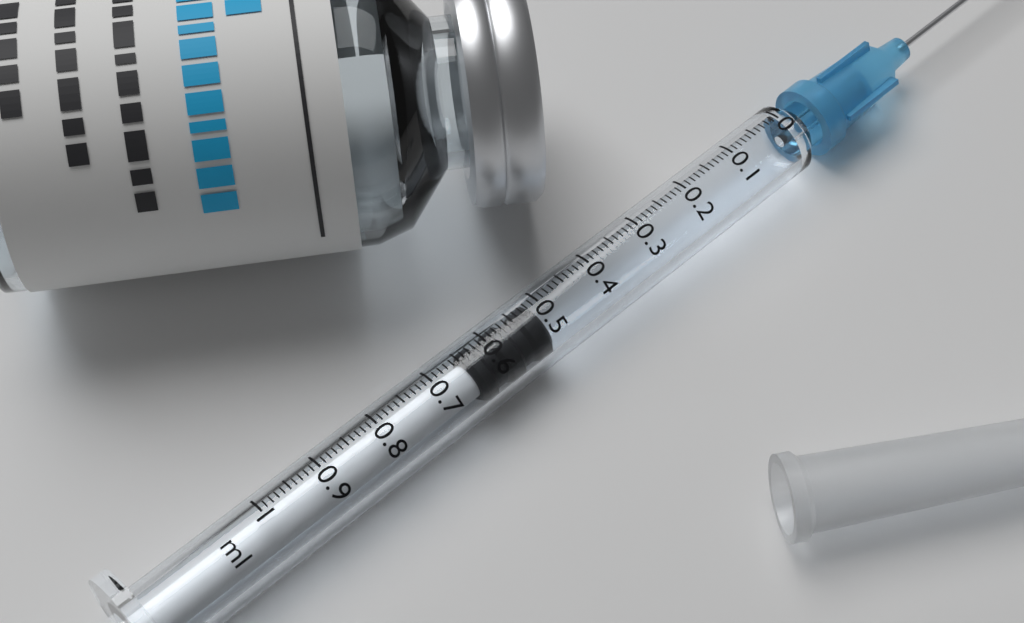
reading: 0.51 ml
